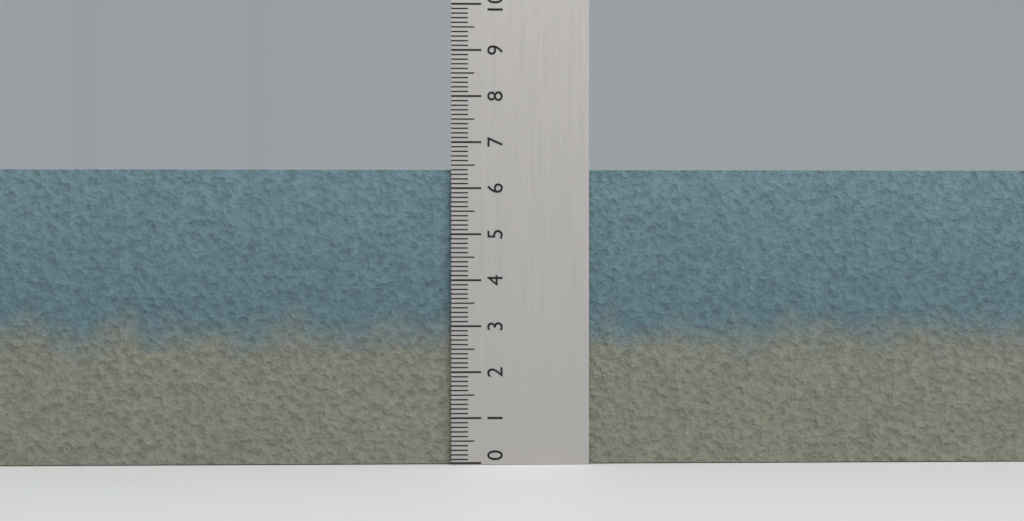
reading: 6.4 (no unit)
